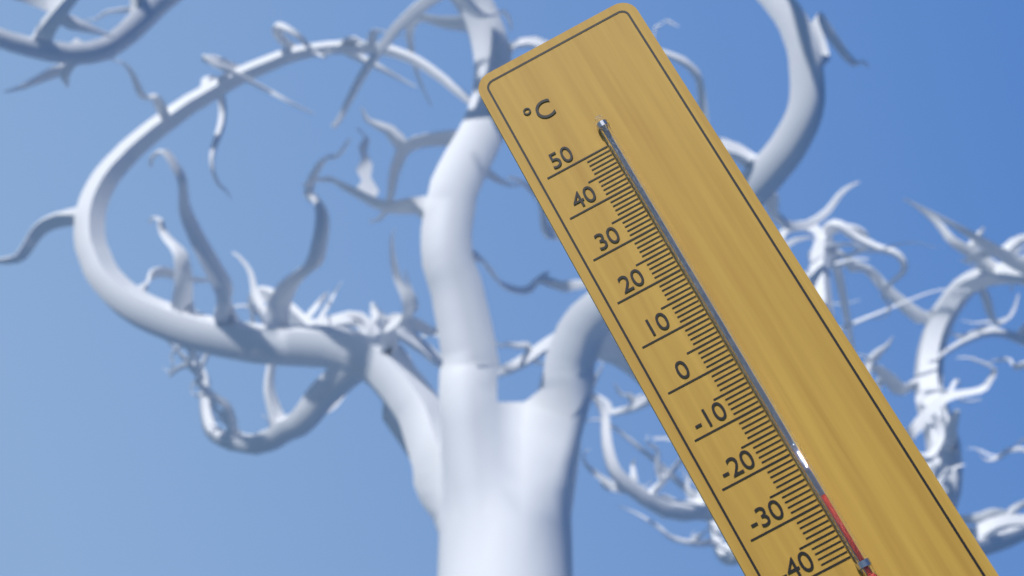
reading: -29 °C
